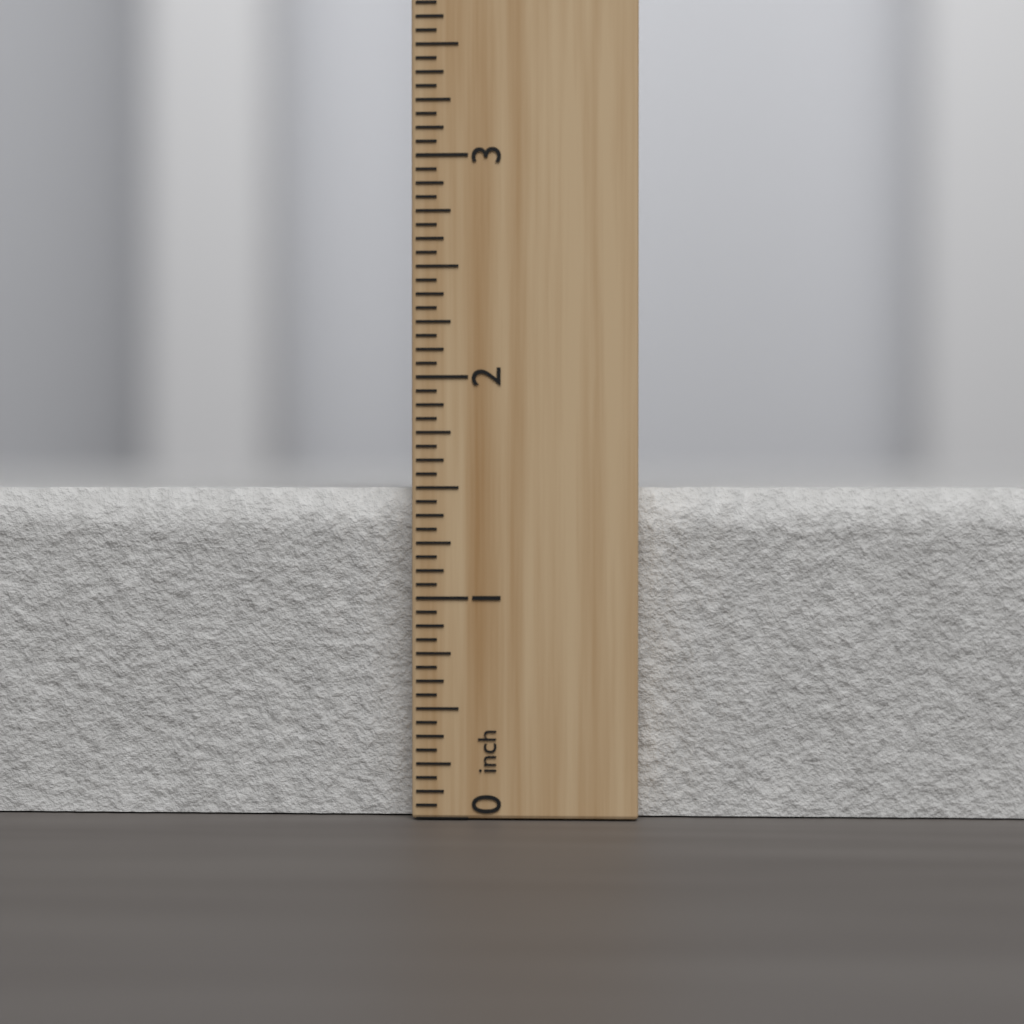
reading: 1.5000 inch
